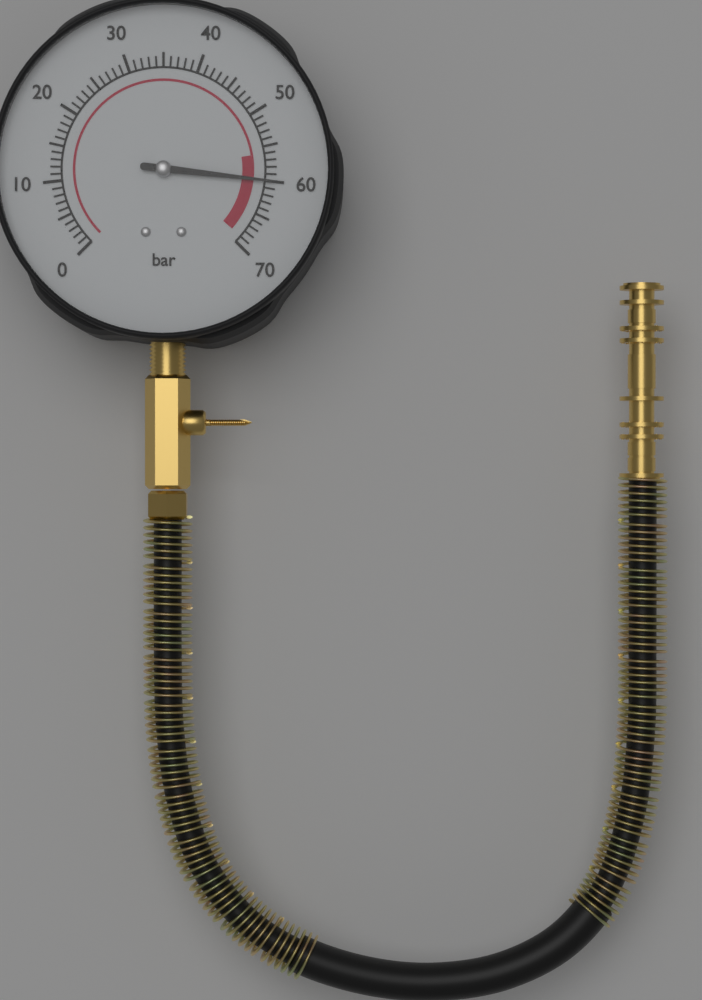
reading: 60 bar
